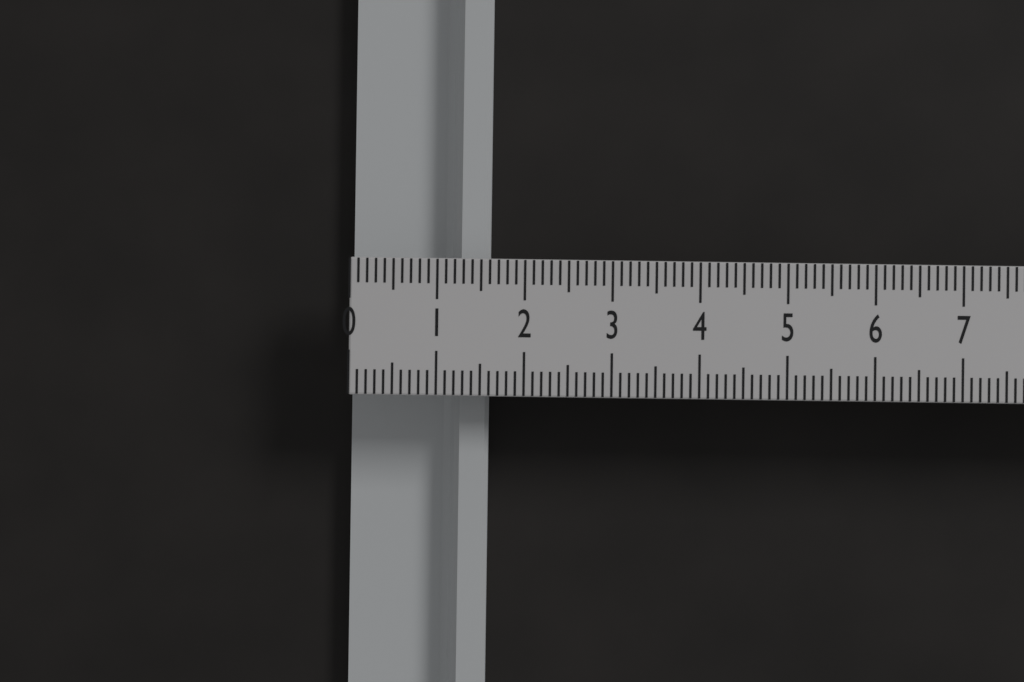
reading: 1.6 (no unit)
